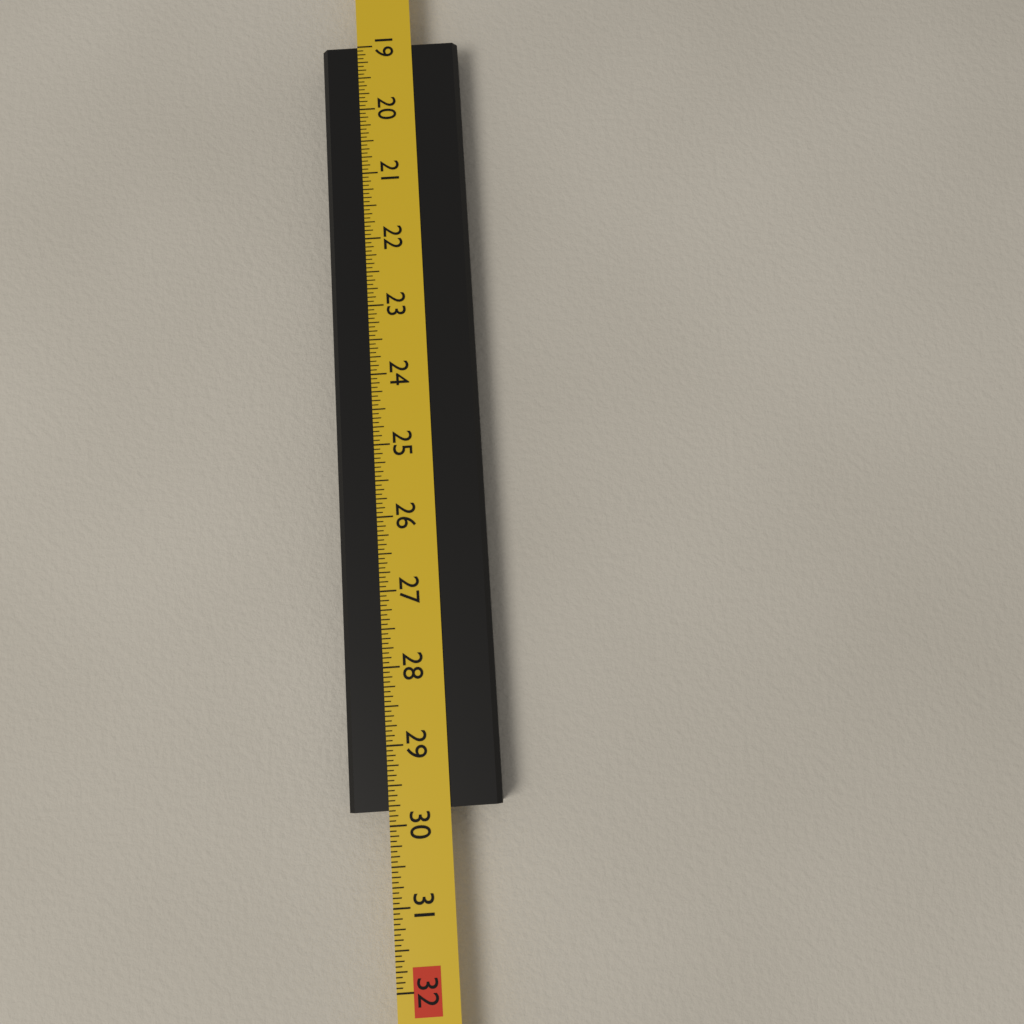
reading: 29.8125 in
